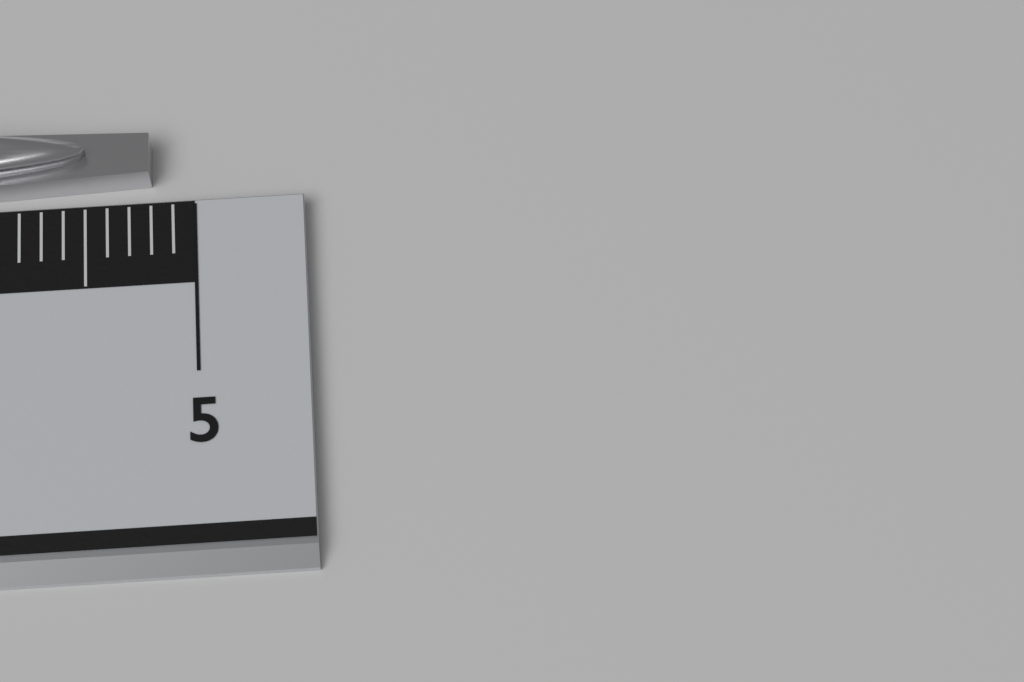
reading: 4.8 cm
